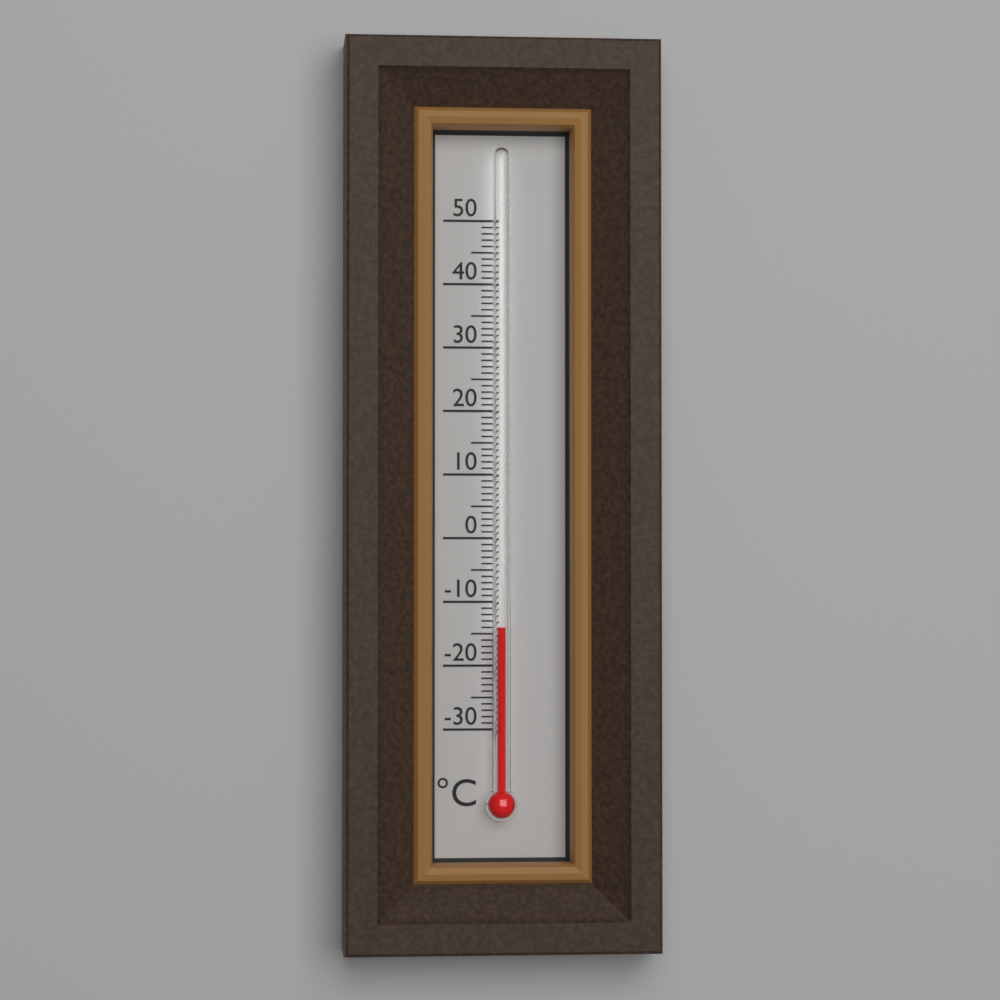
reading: -14 °C
